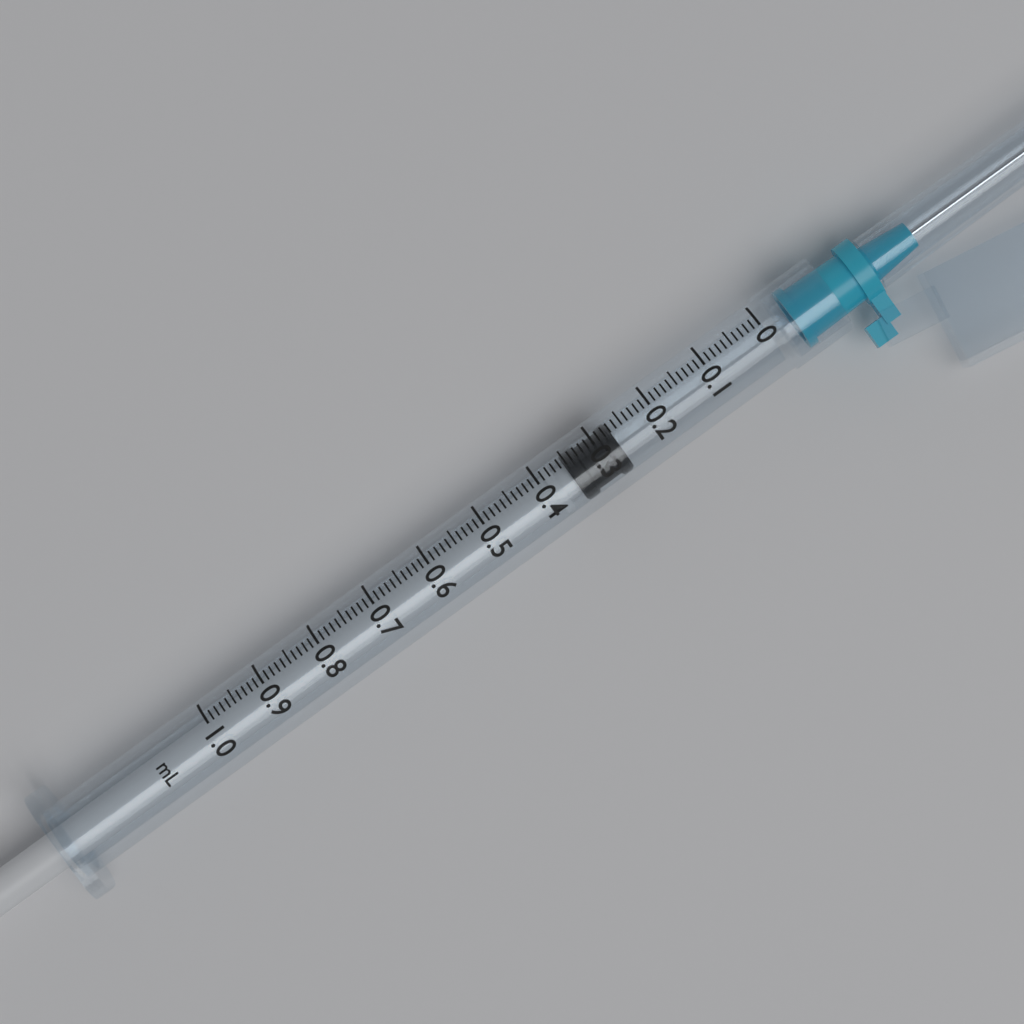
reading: 0.27 ml
